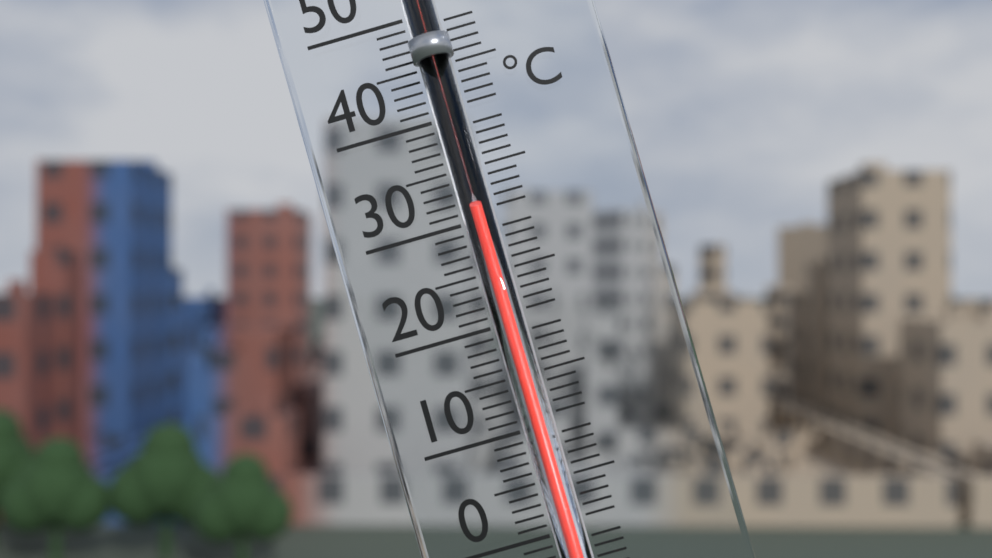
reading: 31 °C
